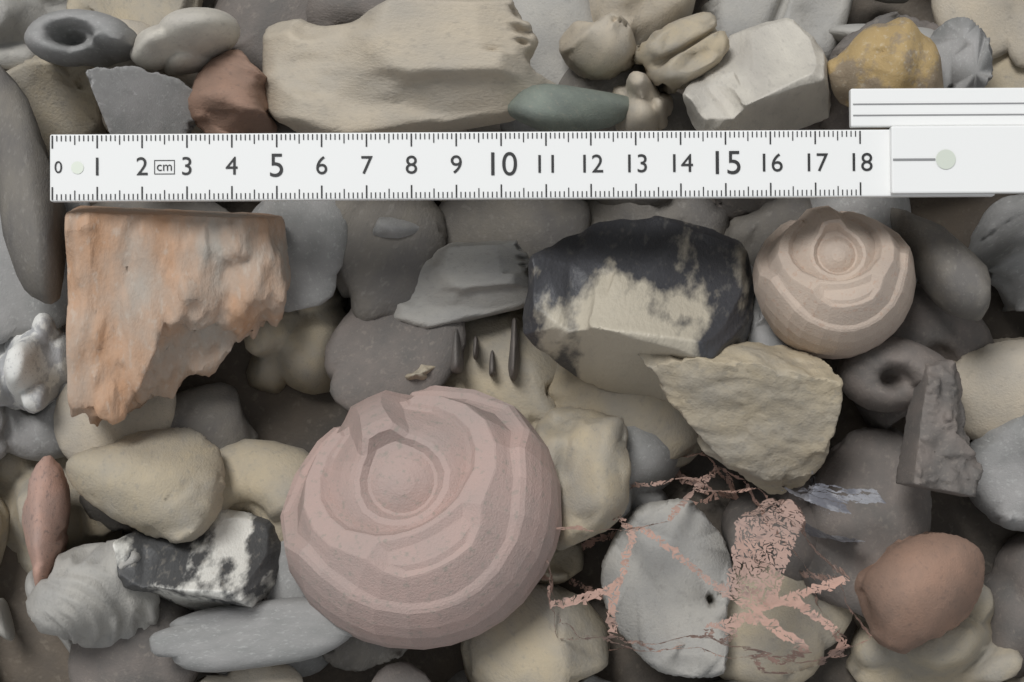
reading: 5.0 cm
